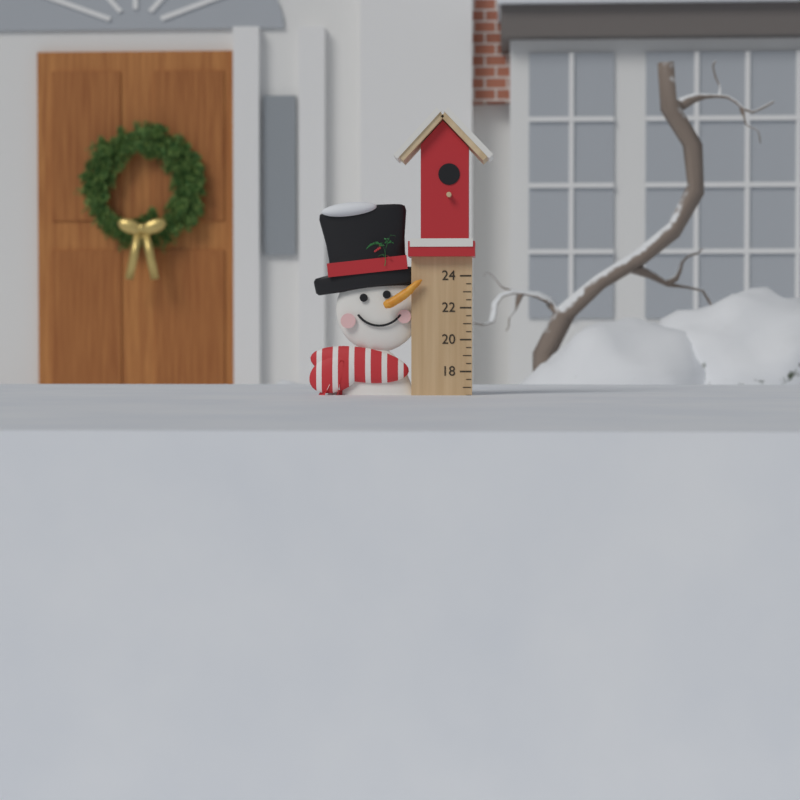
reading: 16.5 (no unit)
